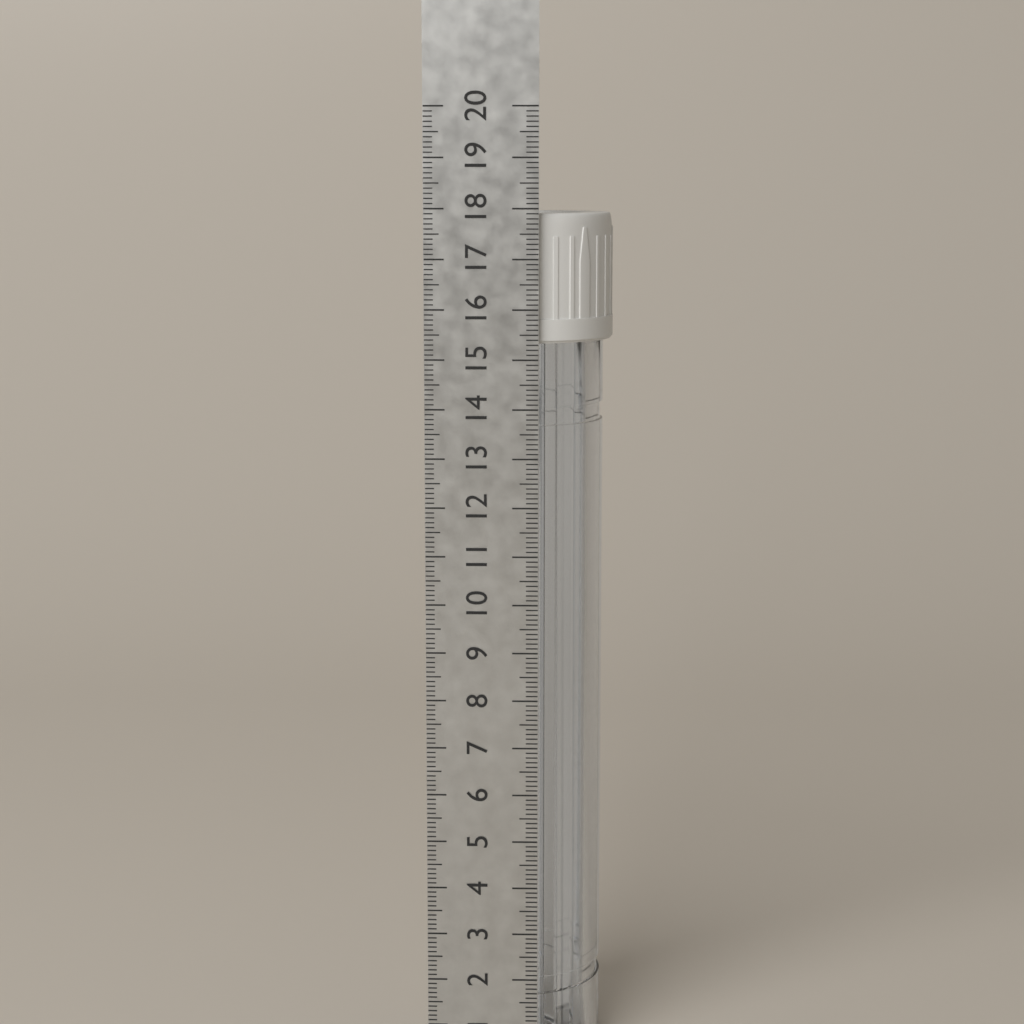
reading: 17.9 cm
